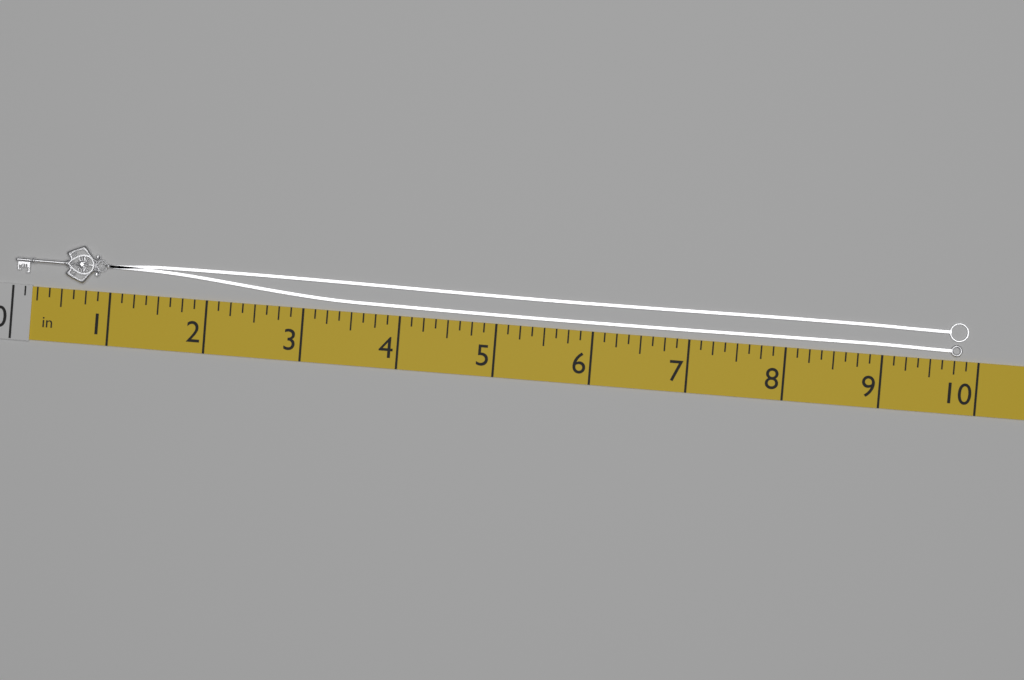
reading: 9.875 in
